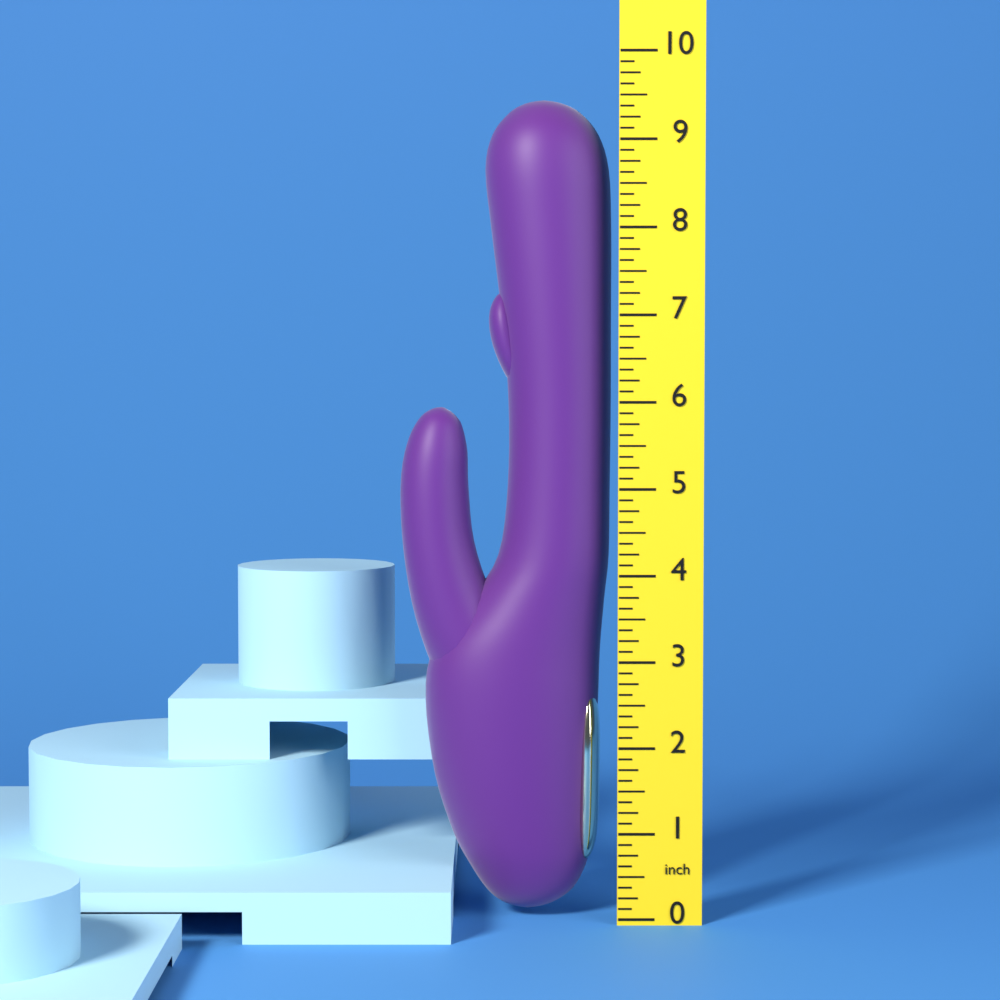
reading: 9.500 inch
